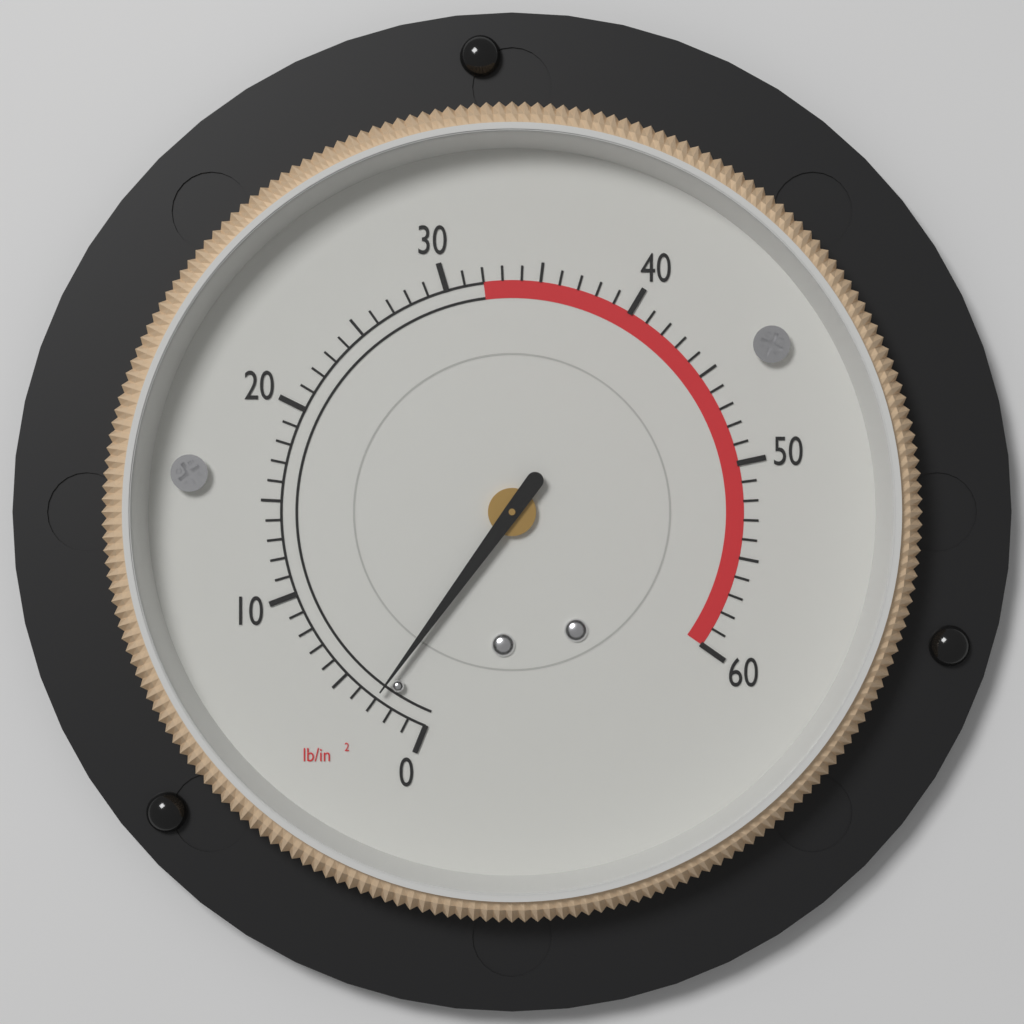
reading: 3 lb/in²
